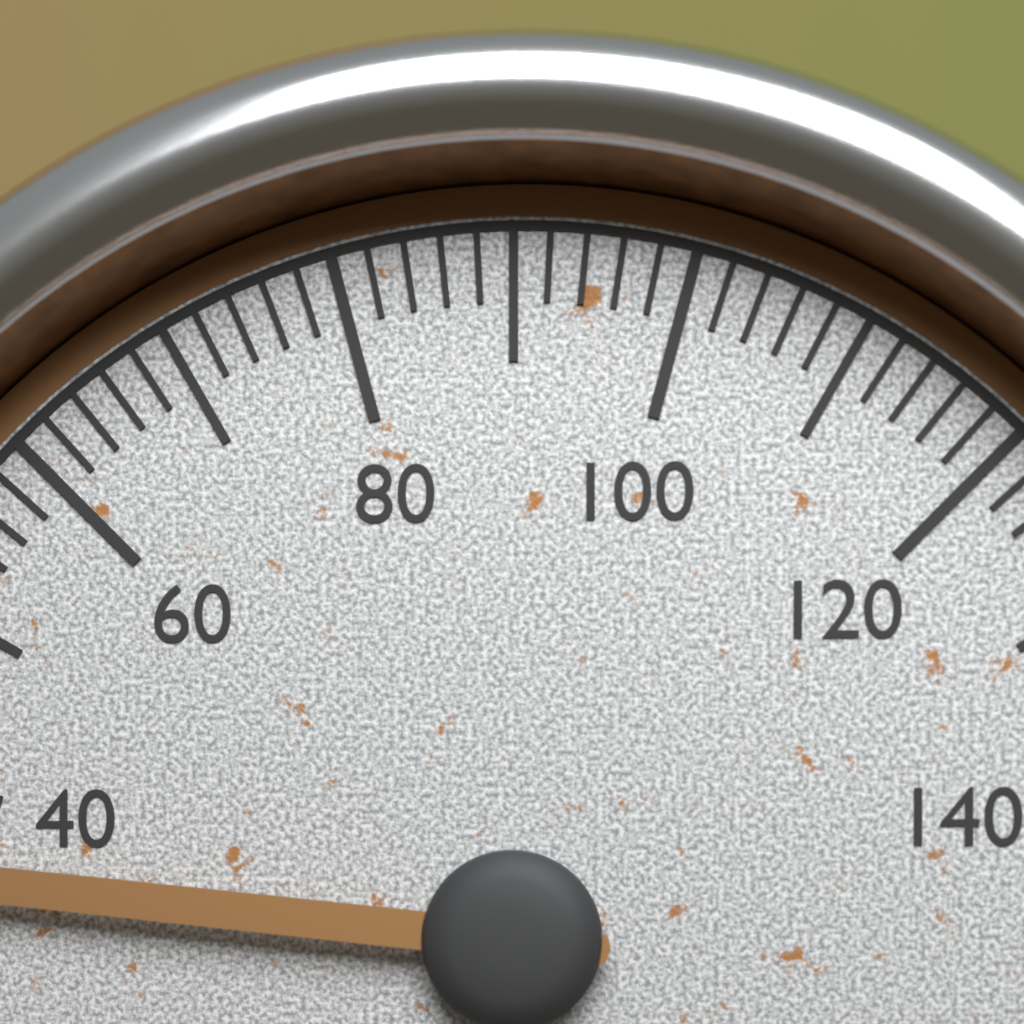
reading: 34 (no unit)
